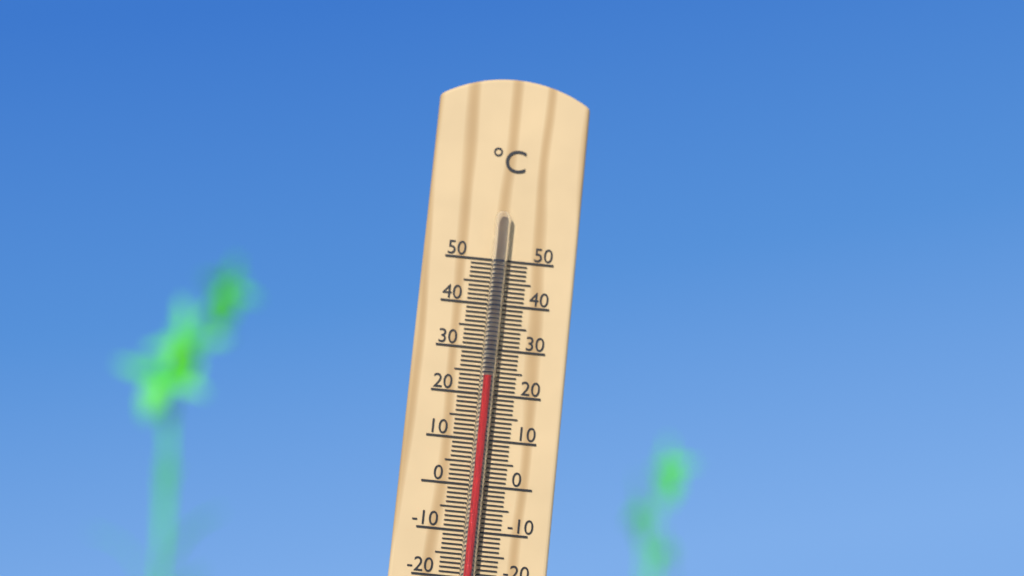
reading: 24 °C
